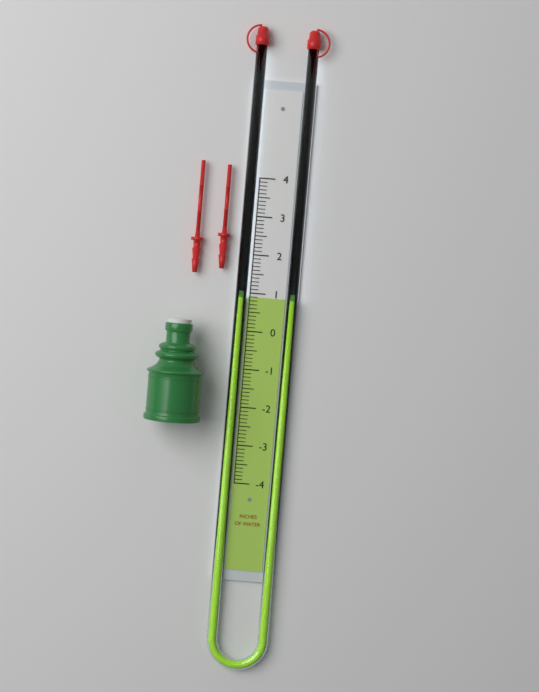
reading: 0.9 in
